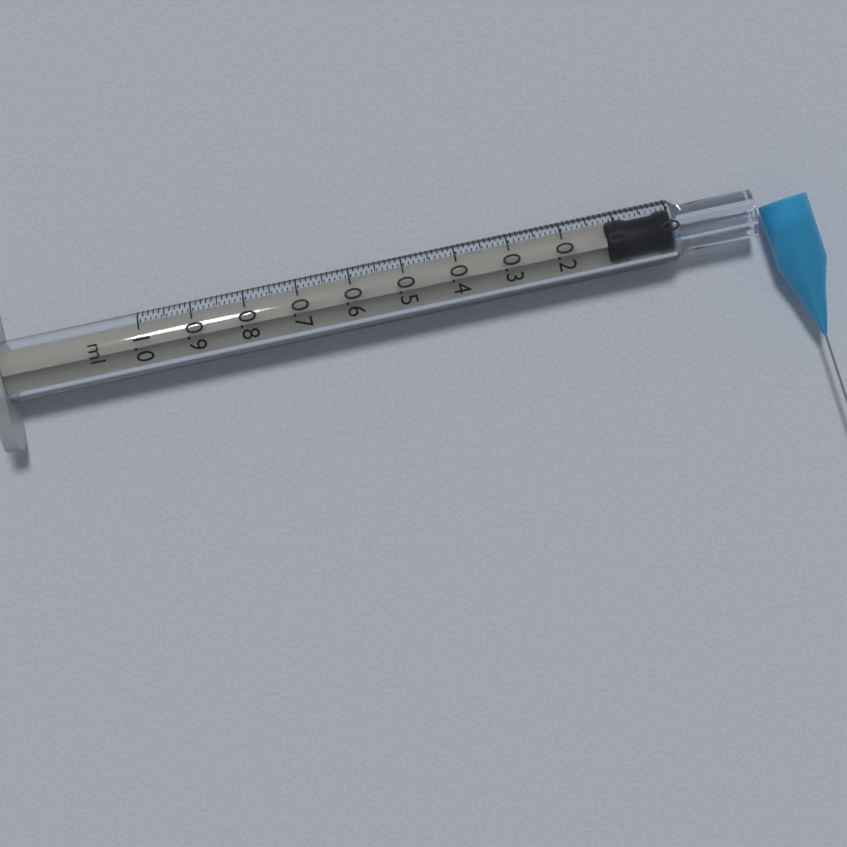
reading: 0.00 ml
